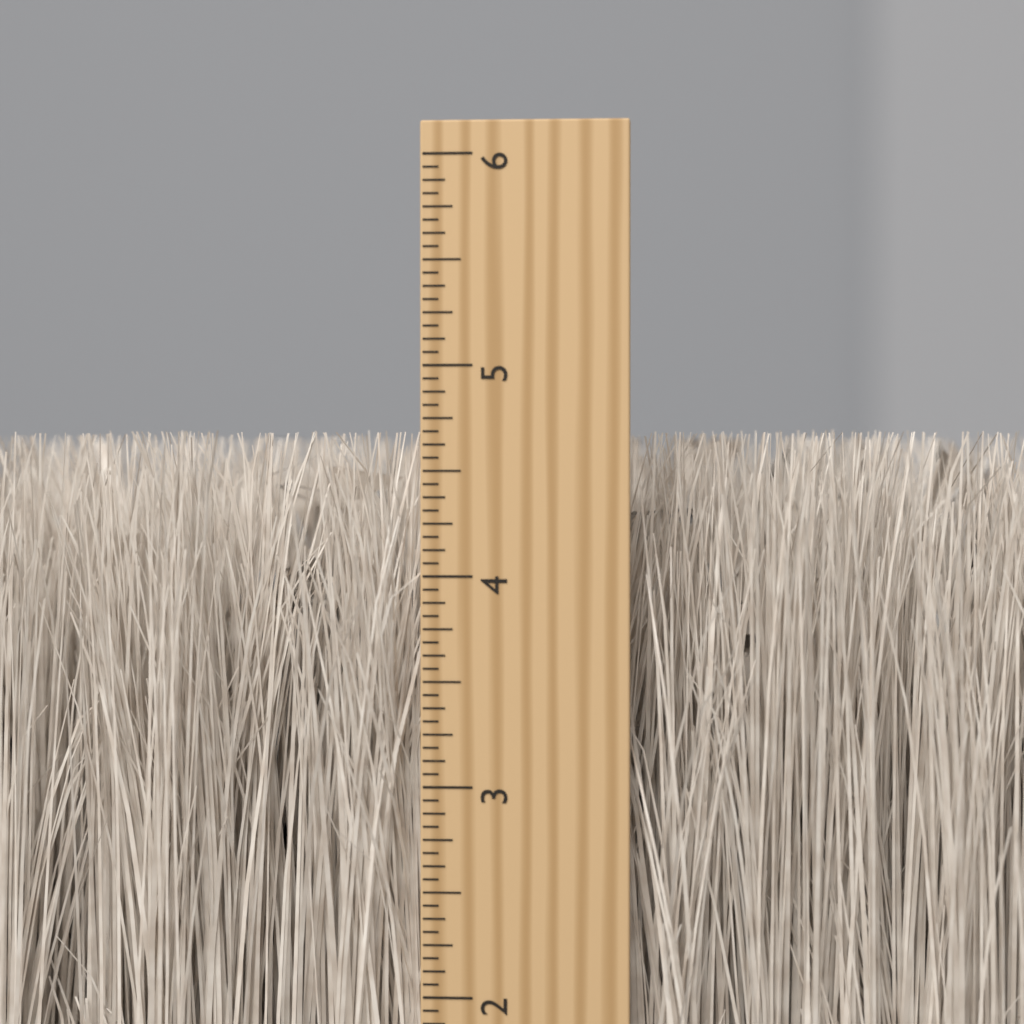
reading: 4.6875 inch
